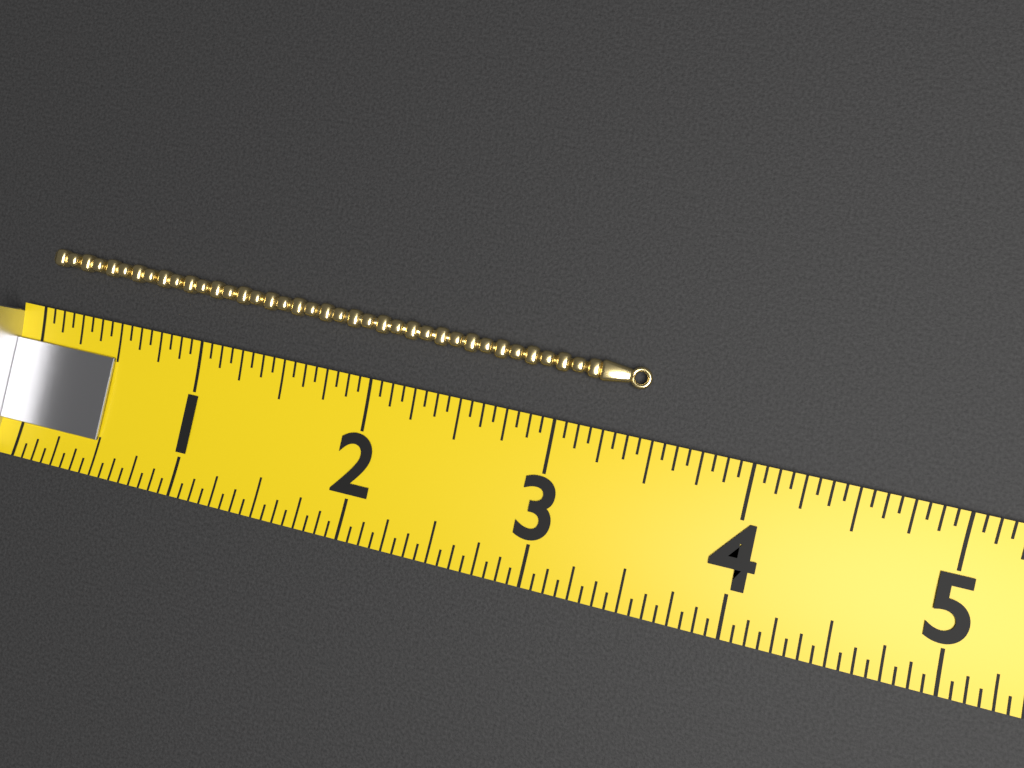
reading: 3.4375 (no unit)
